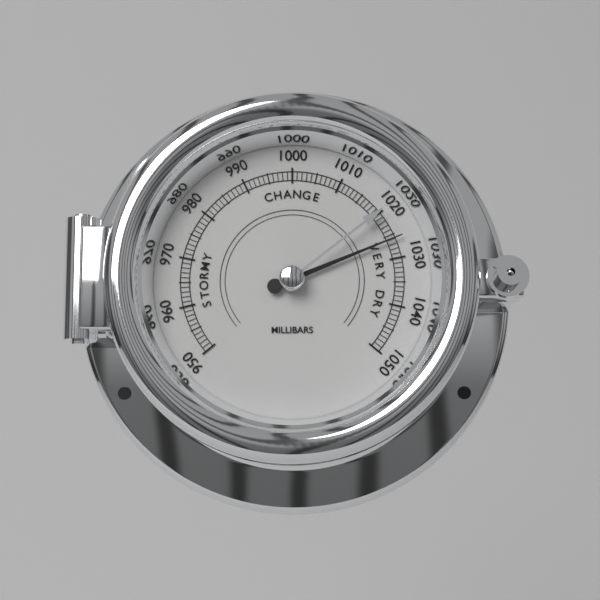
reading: 1026 mbar
